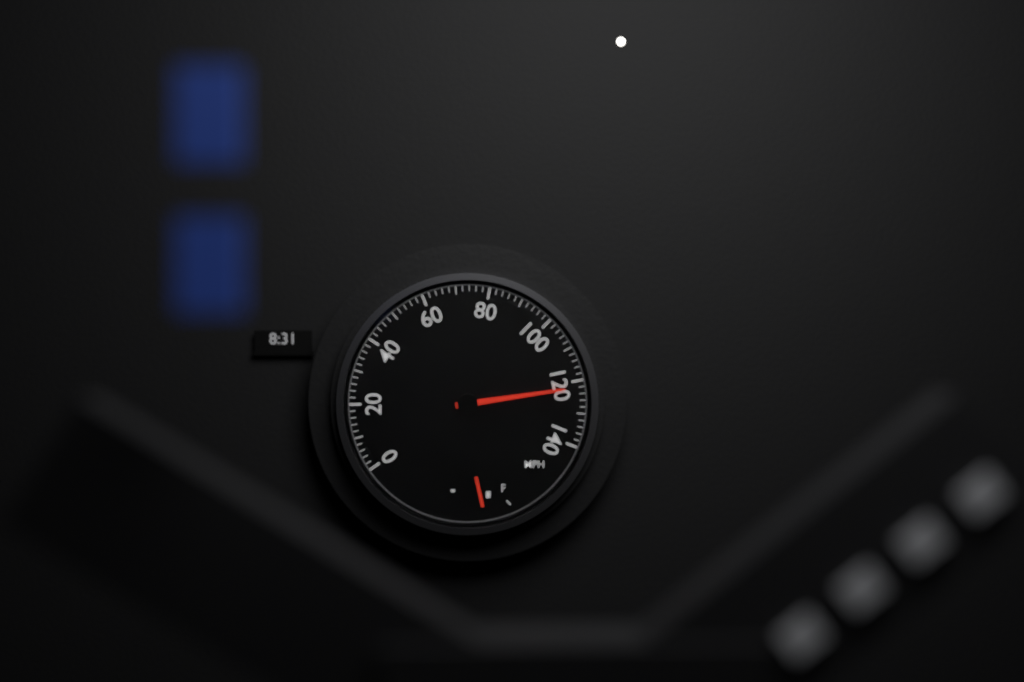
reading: 122 mph
